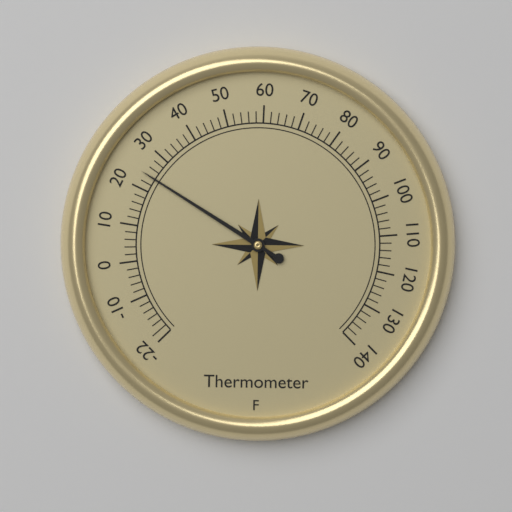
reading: 24 °F
